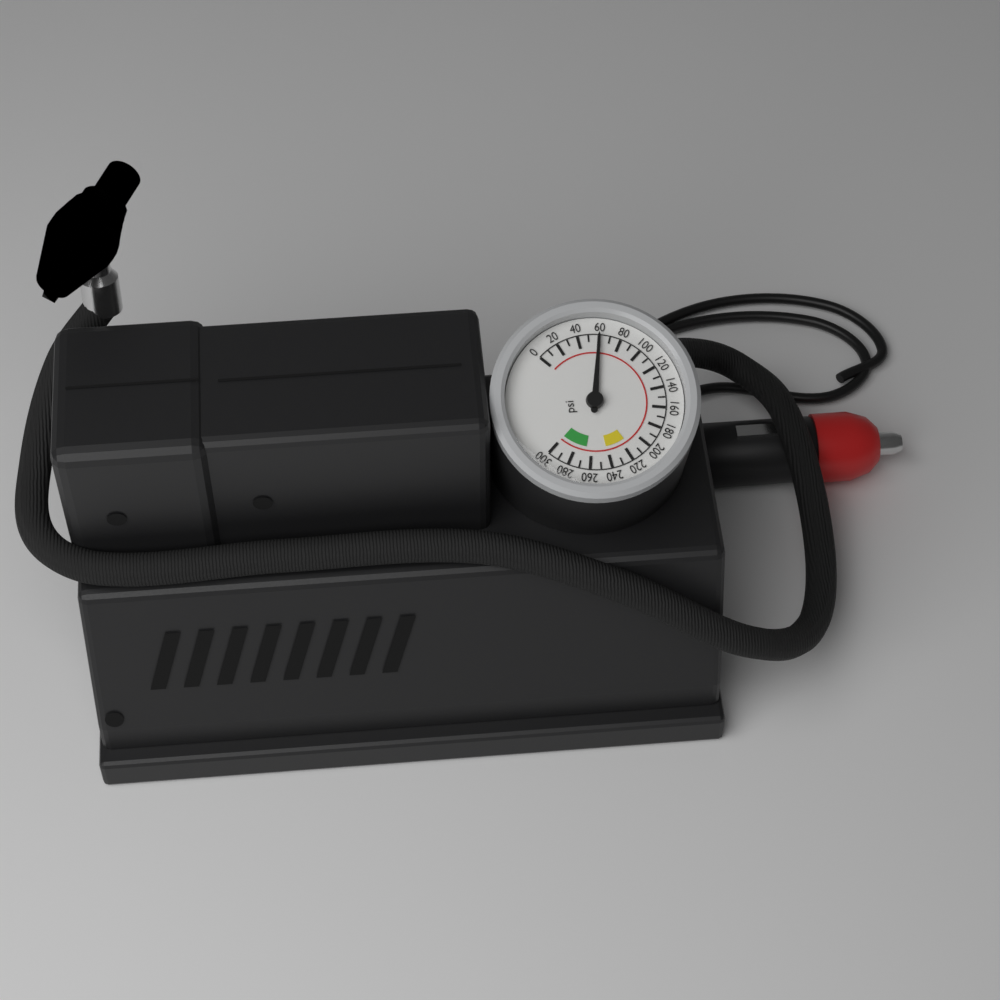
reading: 60 psi
